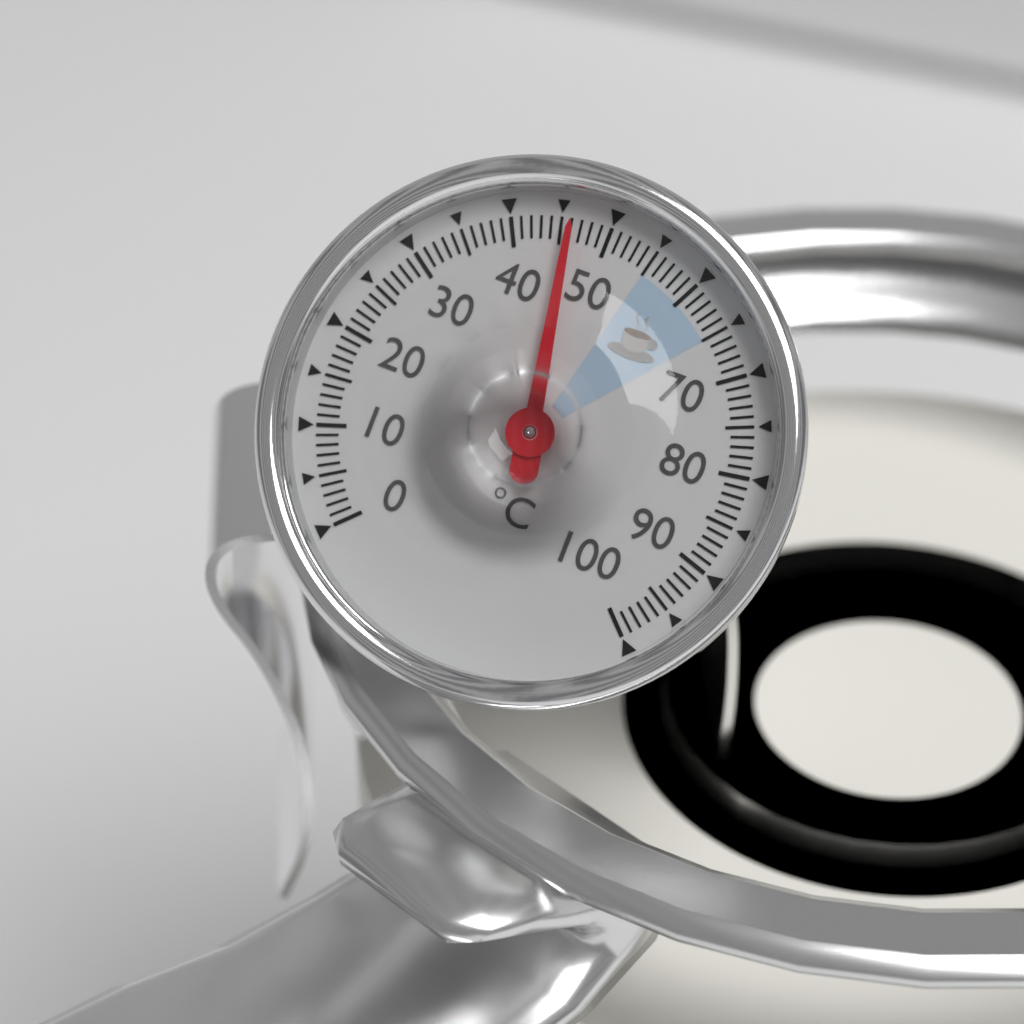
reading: 46 °C
